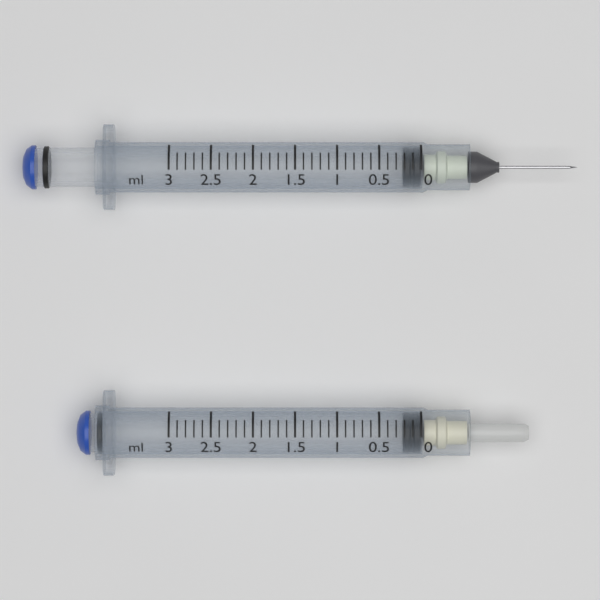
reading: 0.0 ml
